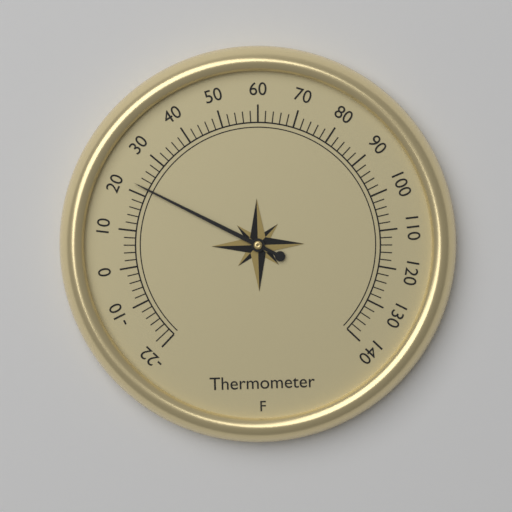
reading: 22 °F
